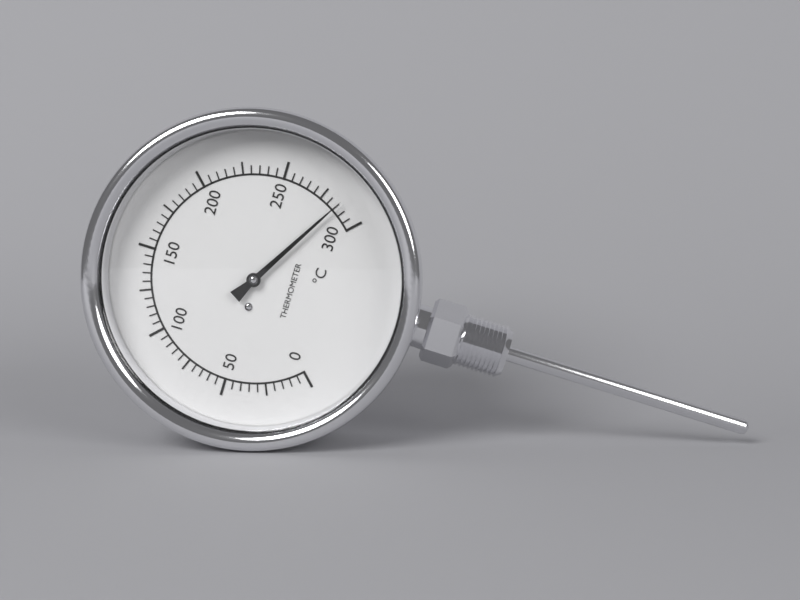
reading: 285 °C
